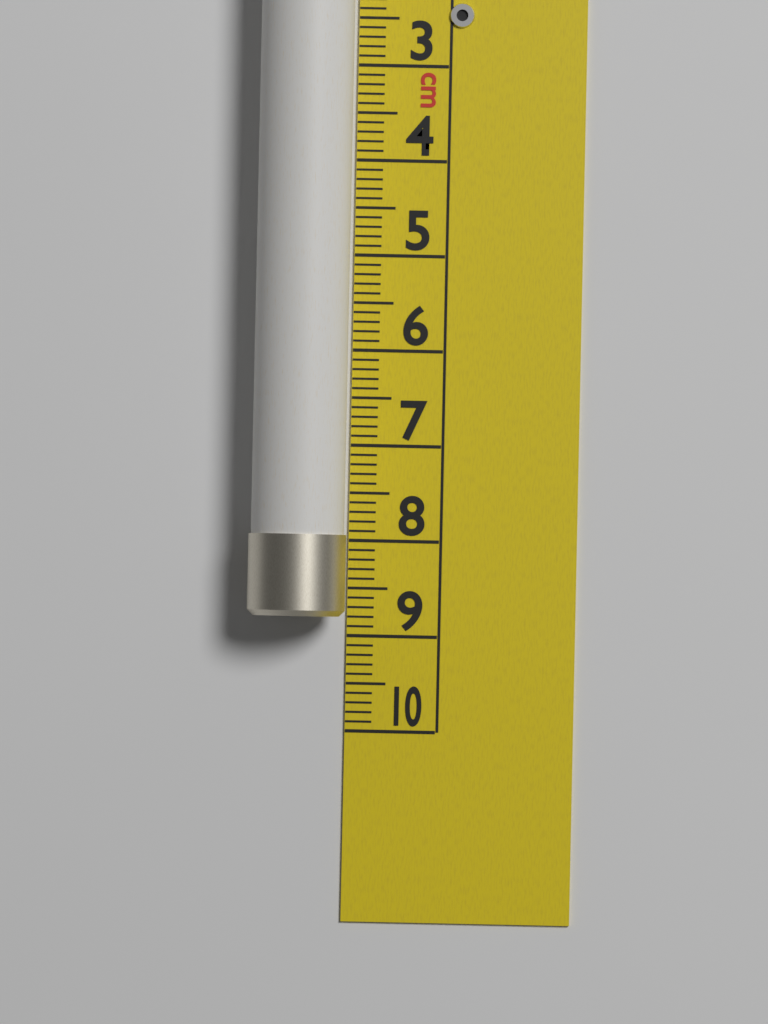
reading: 8.8 cm
